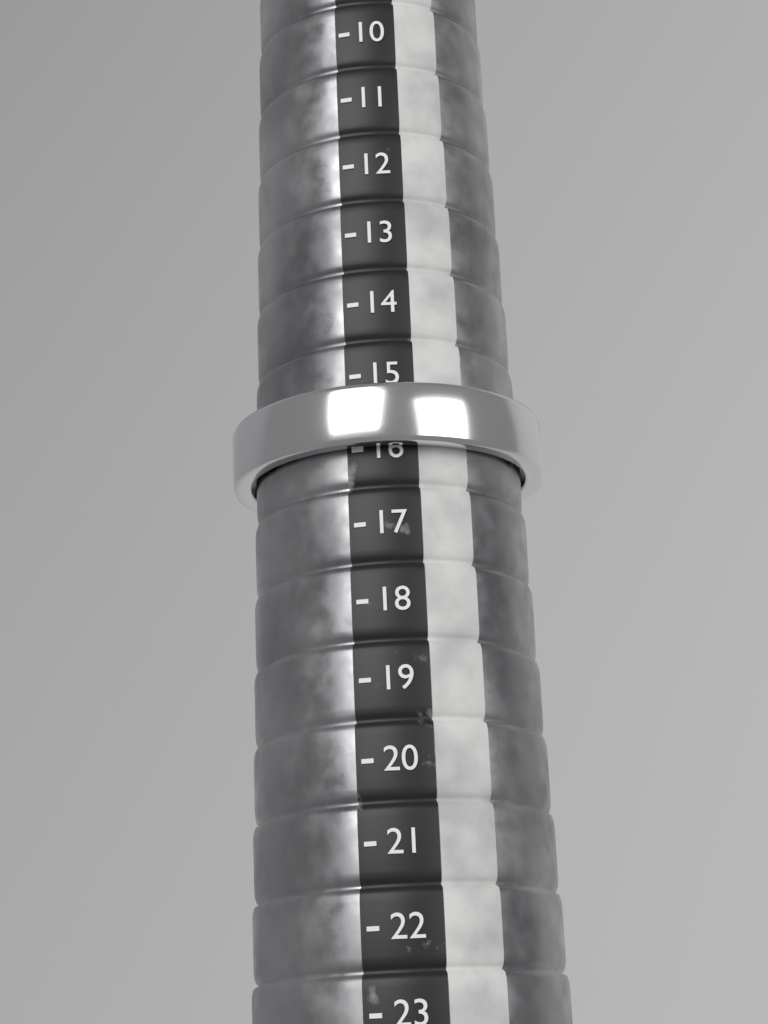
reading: 16 (no unit)
